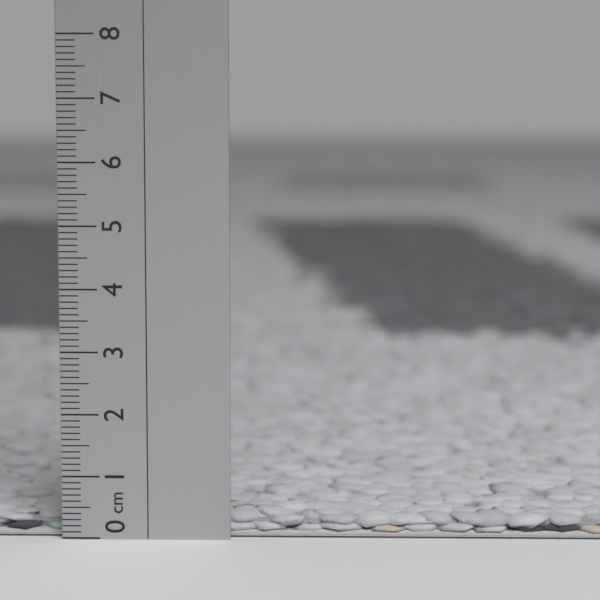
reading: 0.3 cm
